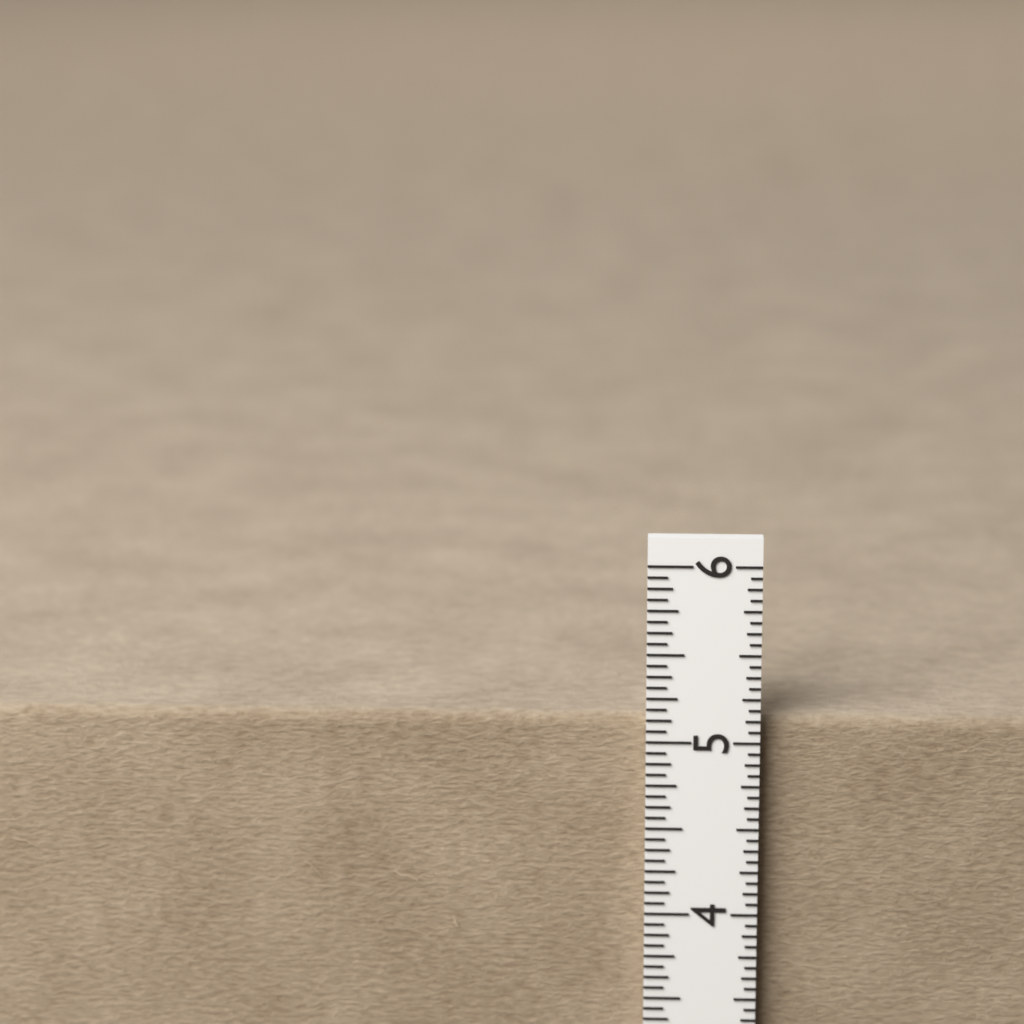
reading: 5.1250 in
